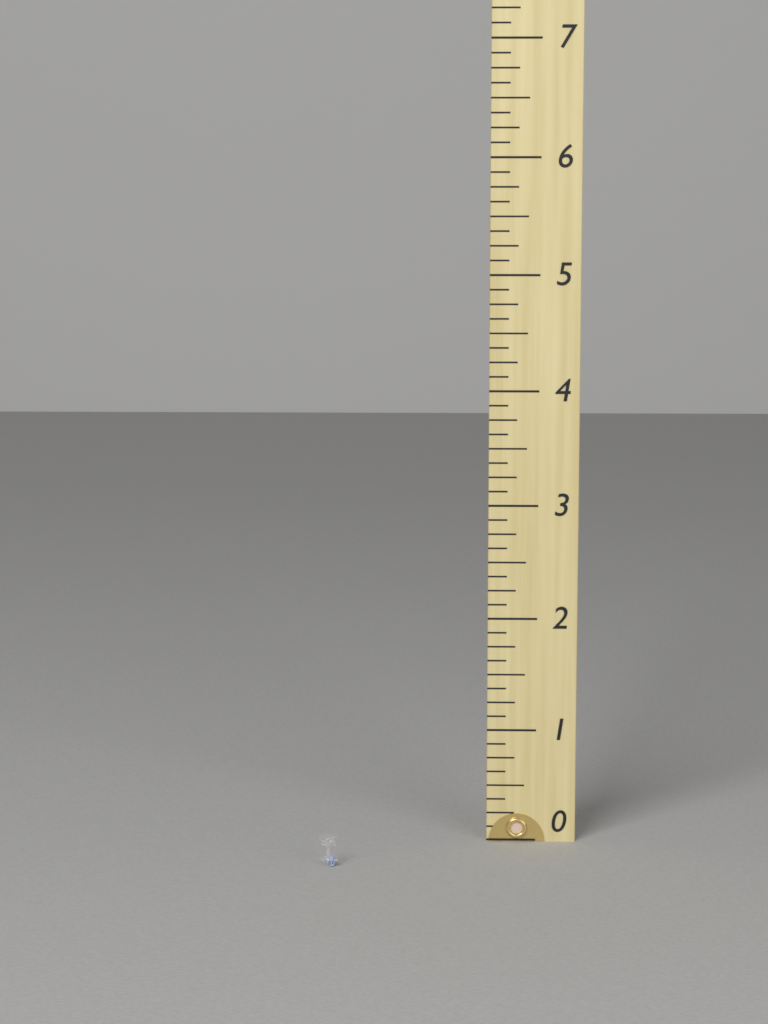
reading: 0.250 (no unit)
